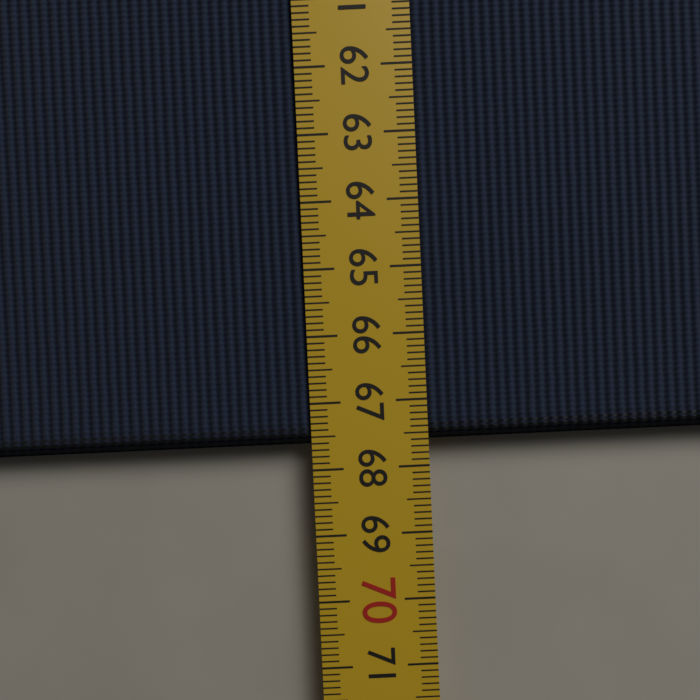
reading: 67.6 cm
